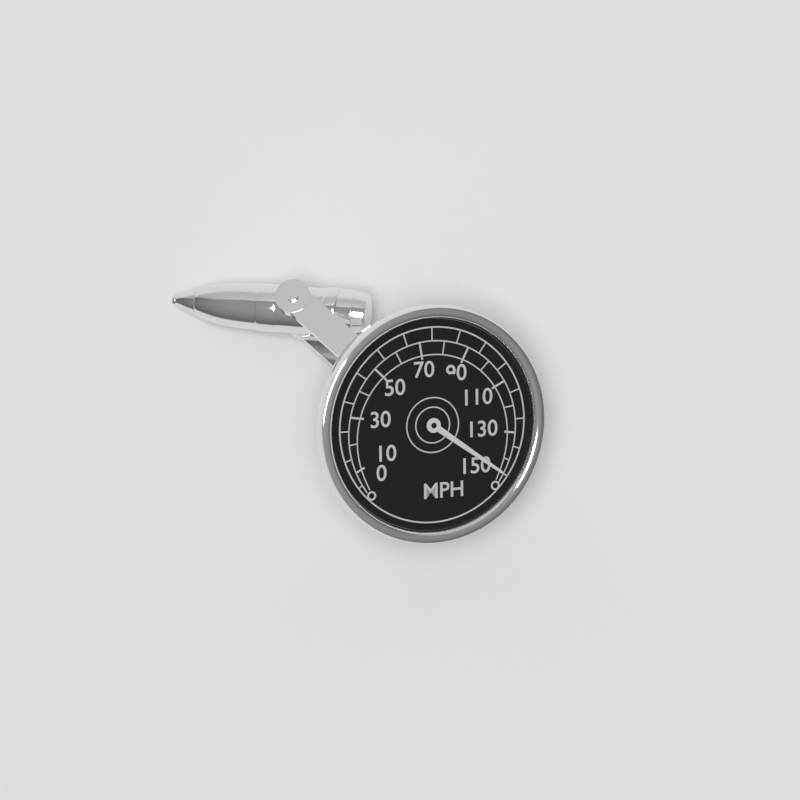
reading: 145 MPH
